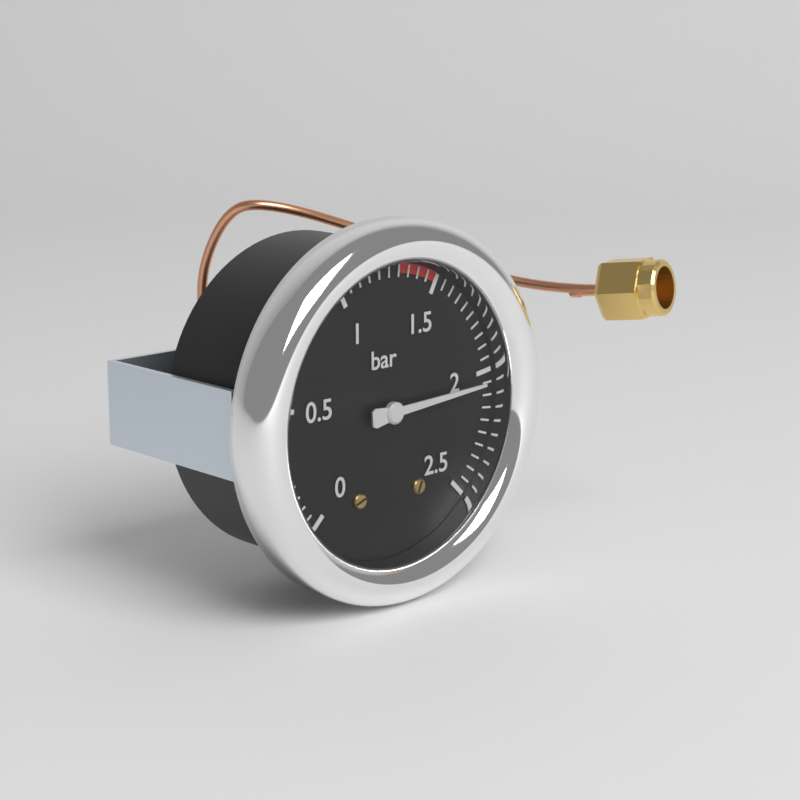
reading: 2.05 bar
